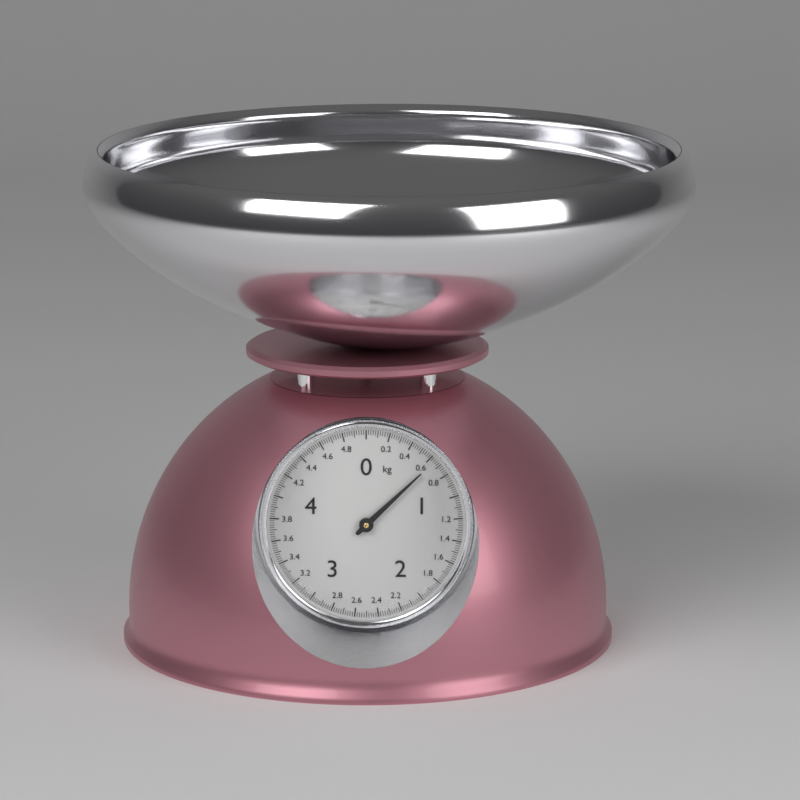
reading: 0.64 kg
